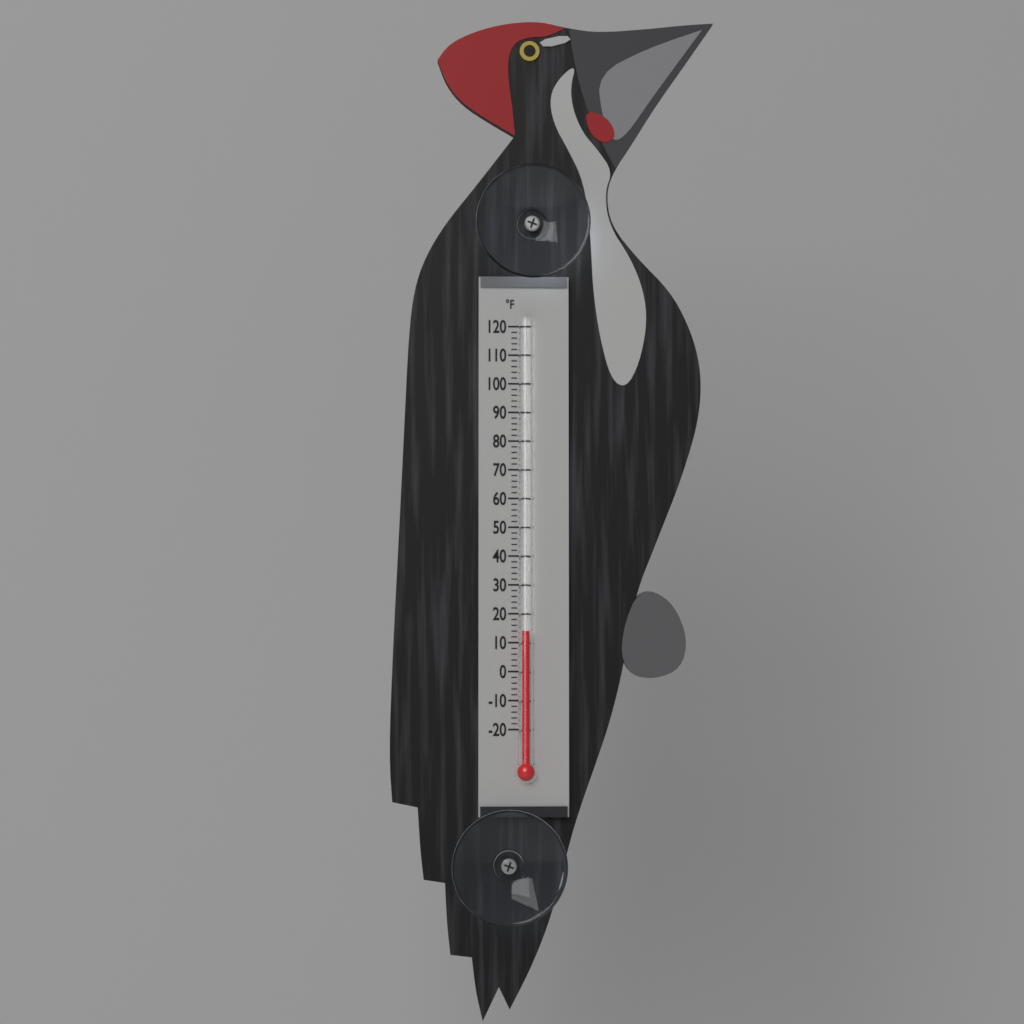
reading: 14 °F
